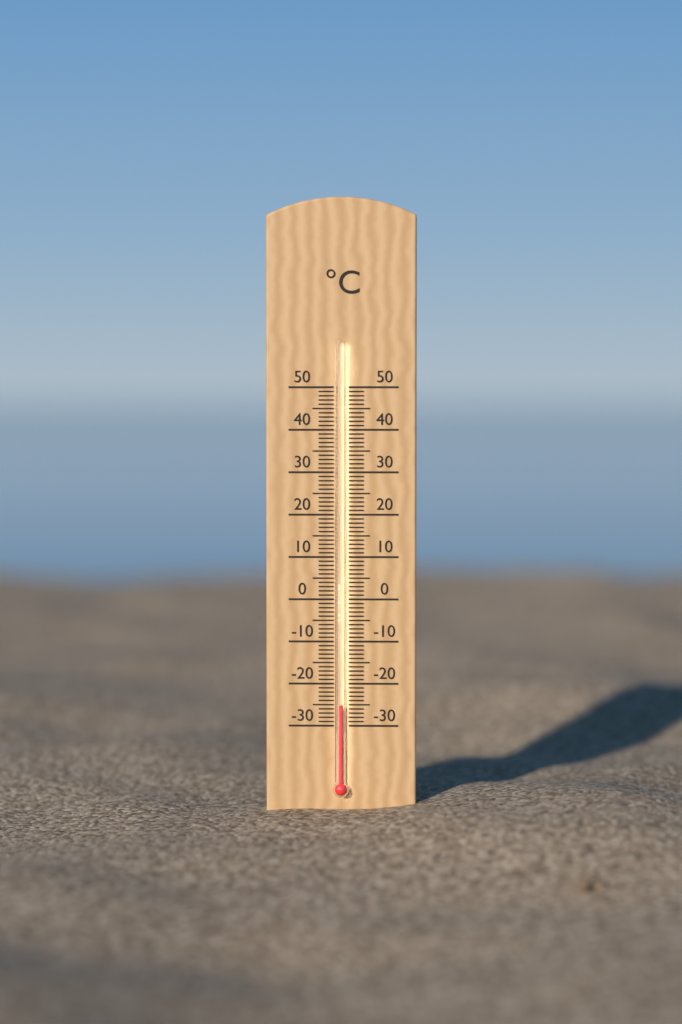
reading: -25 °C
